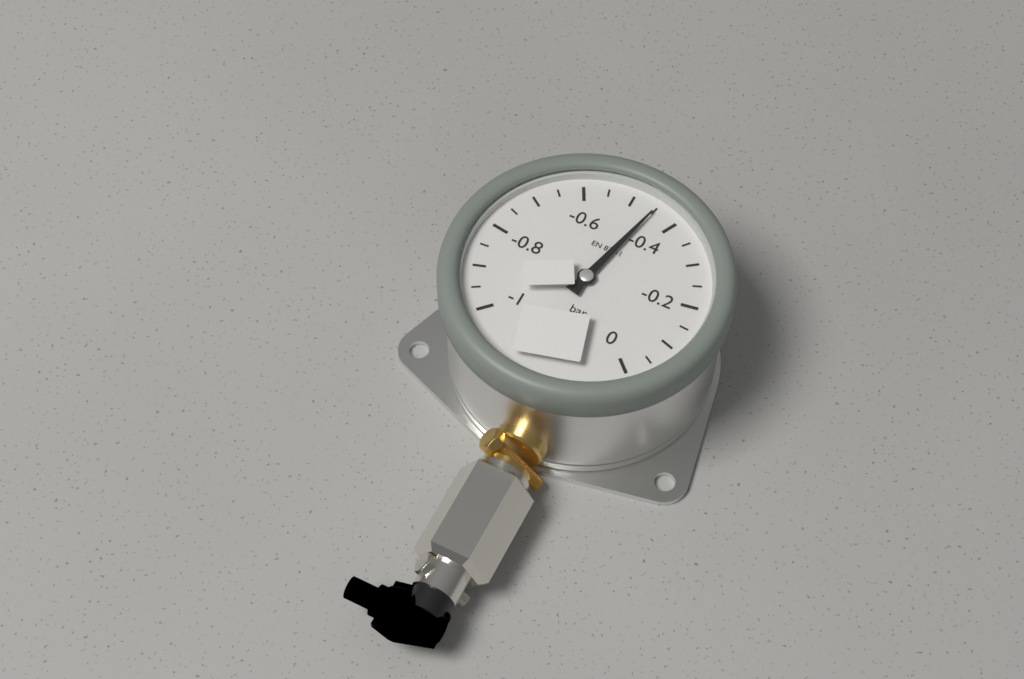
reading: -0.45 bar
